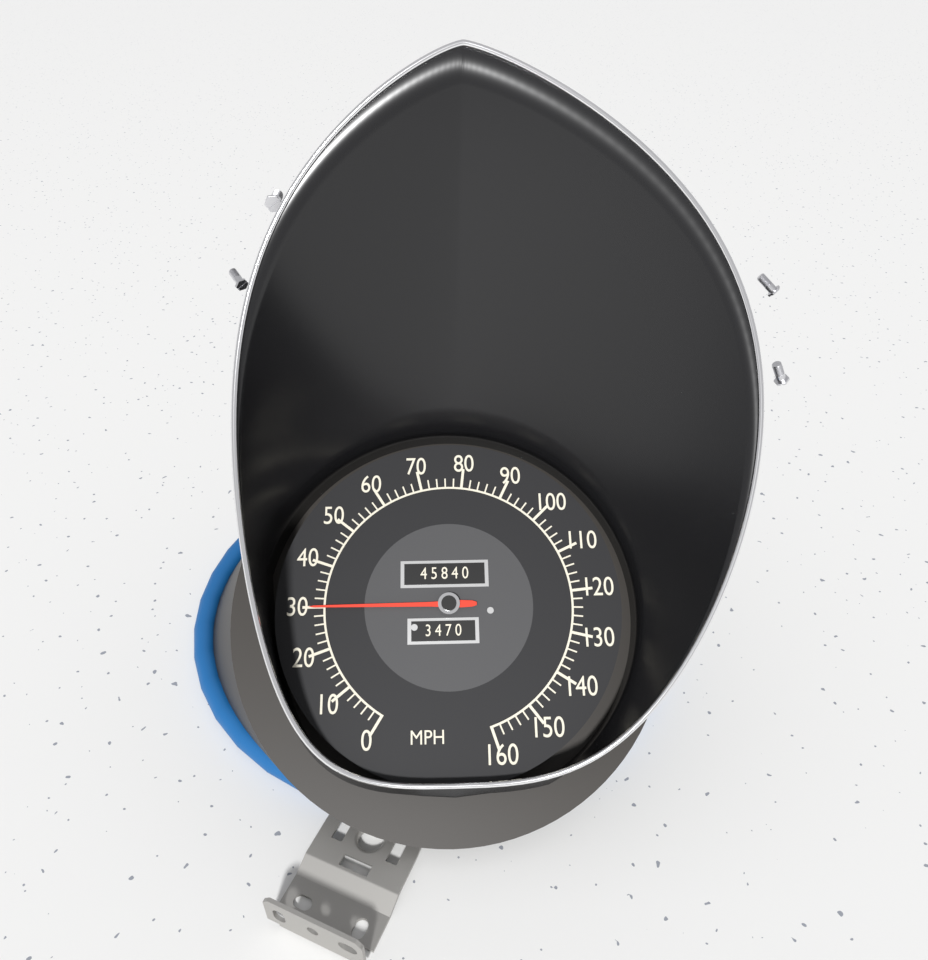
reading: 30 MPH
